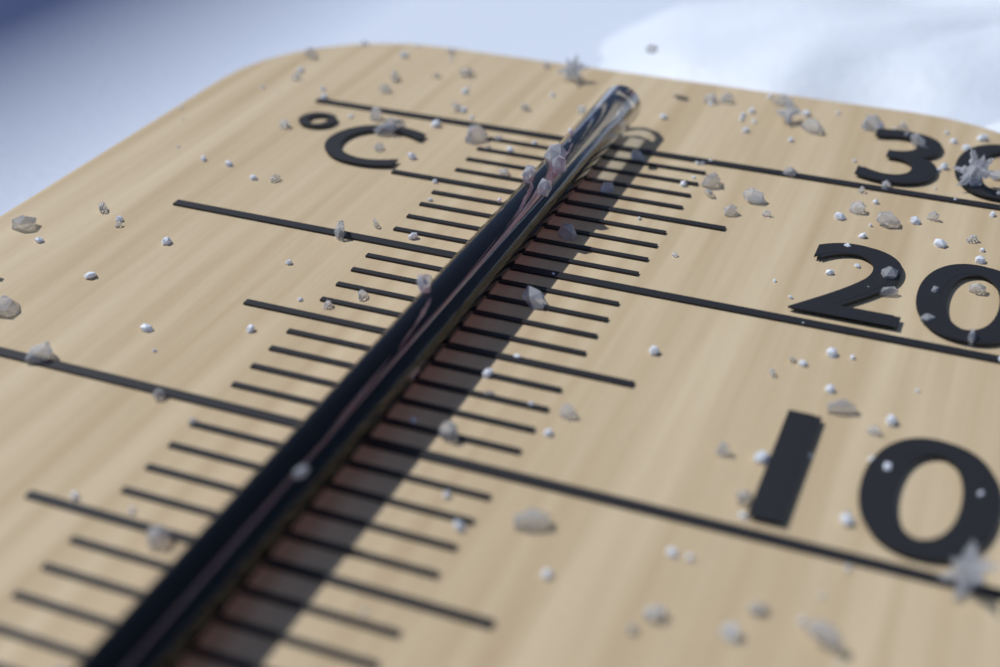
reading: 27 °C
